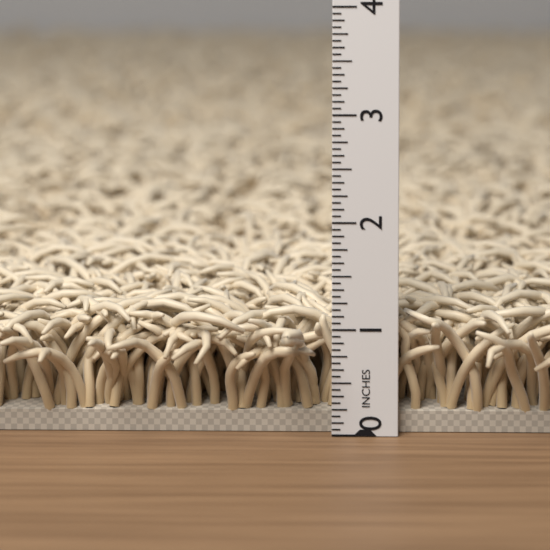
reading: 1.1875 in
